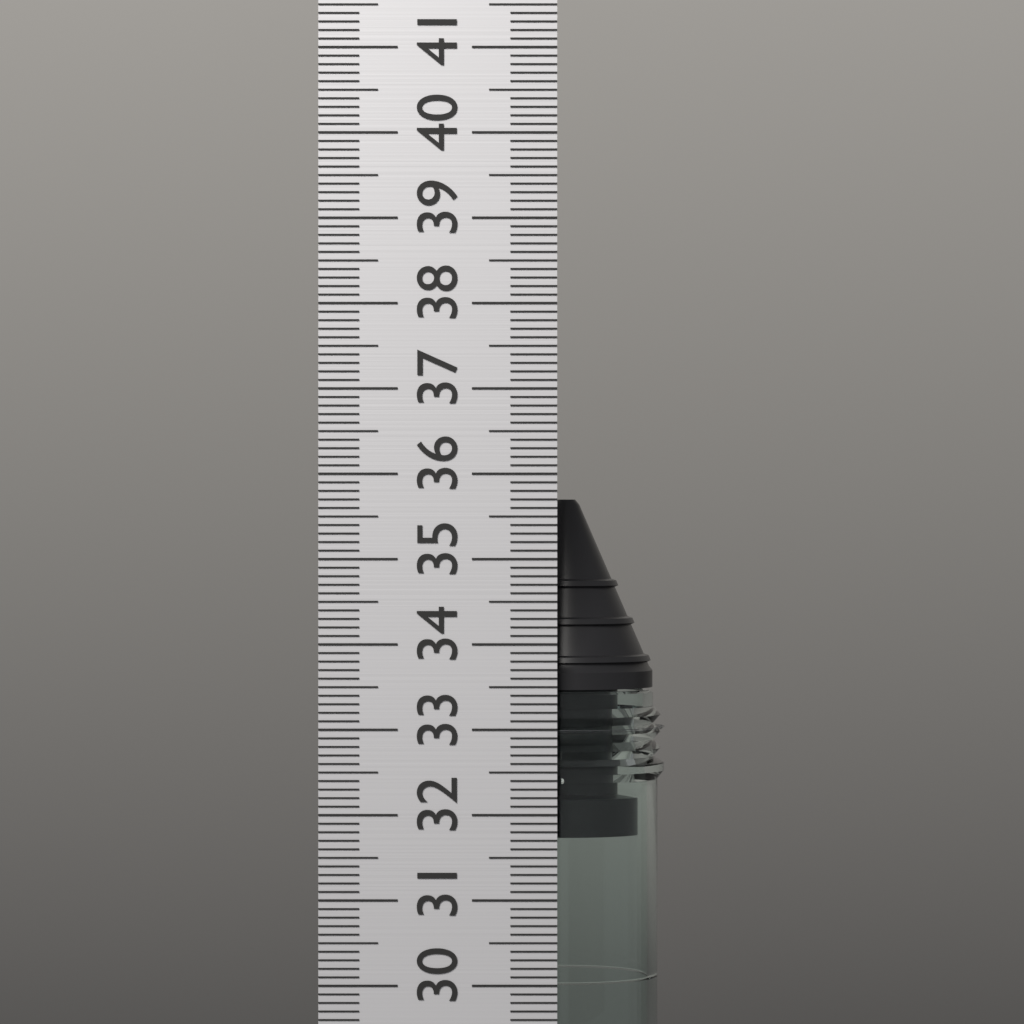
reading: 35.7 (no unit)
